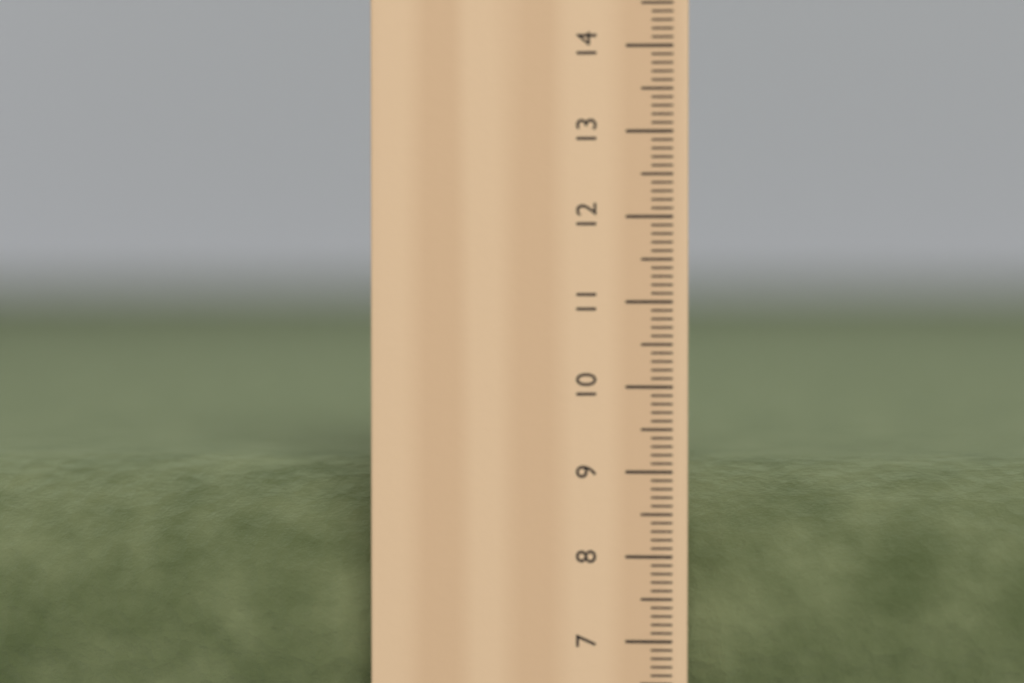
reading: 9.0 cm
